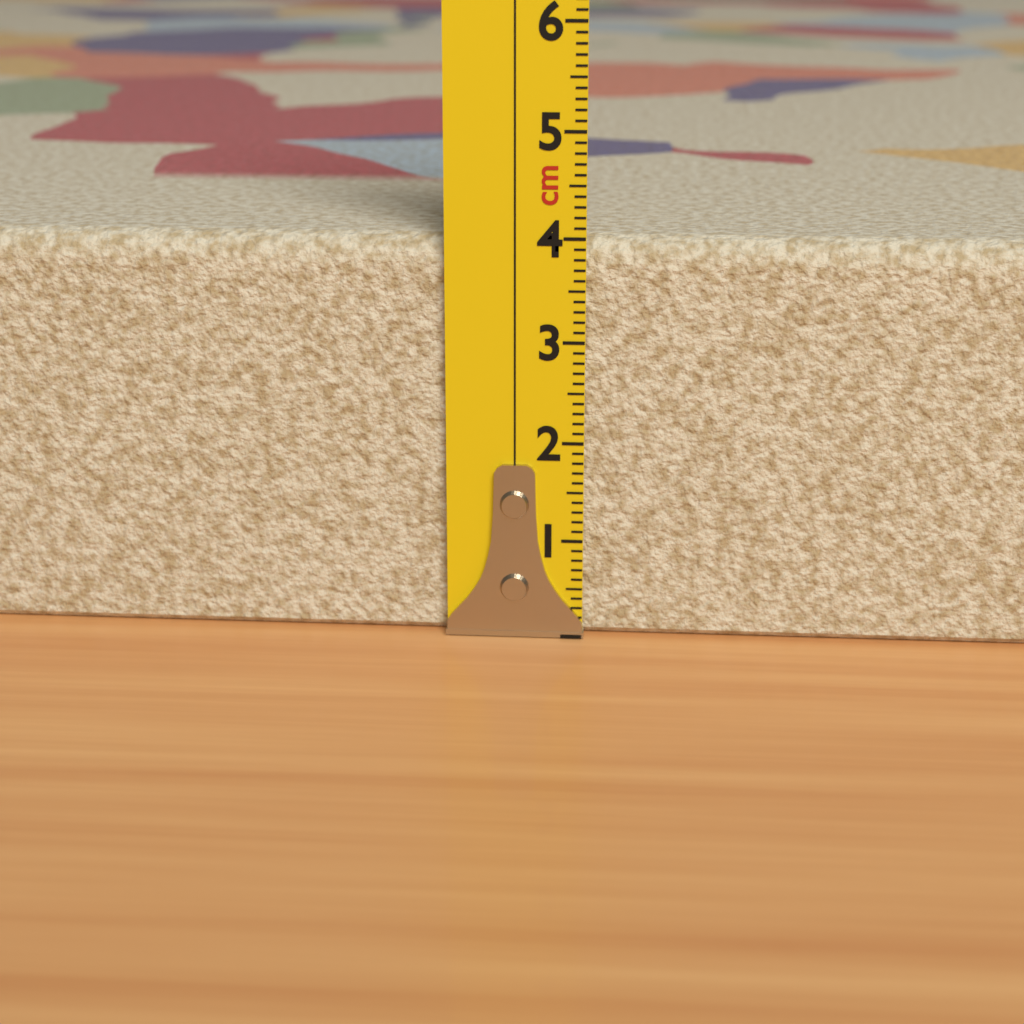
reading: 4.0 cm
